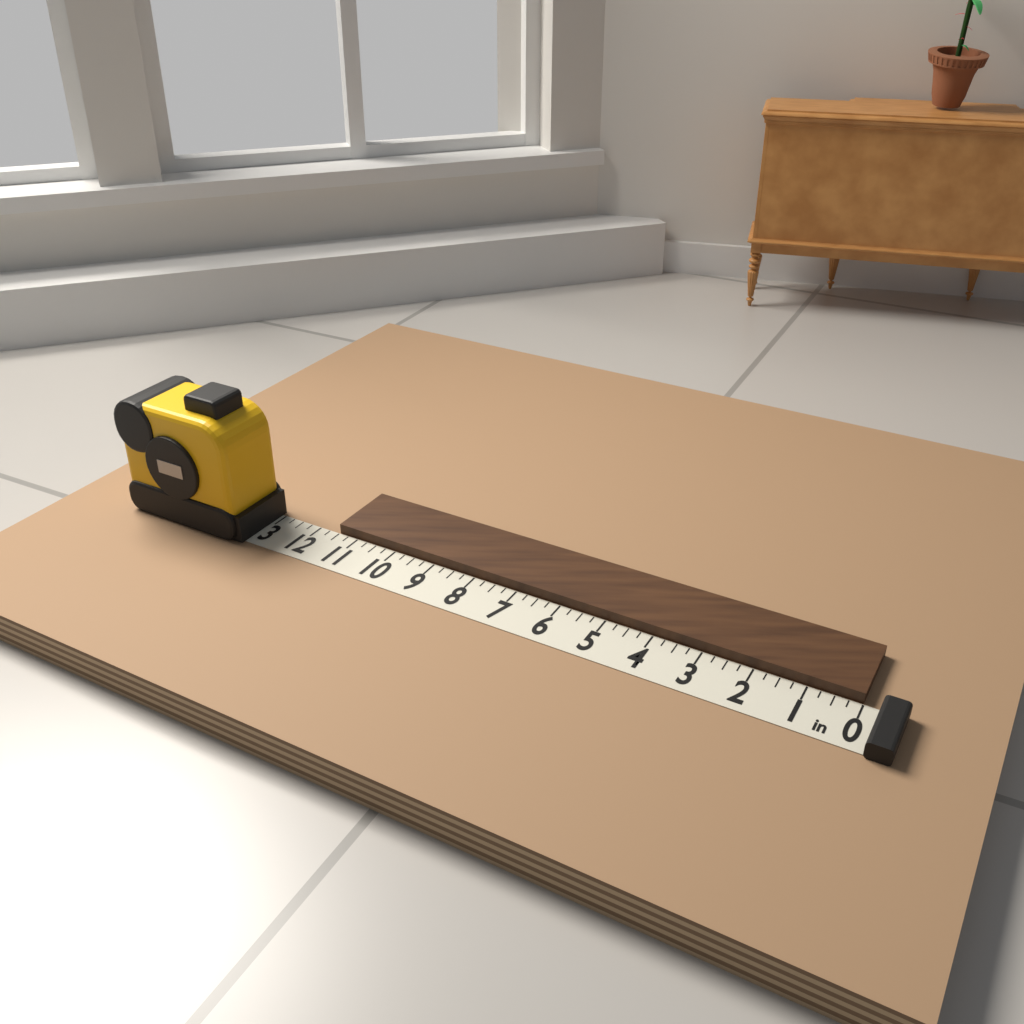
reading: 11.50 in
